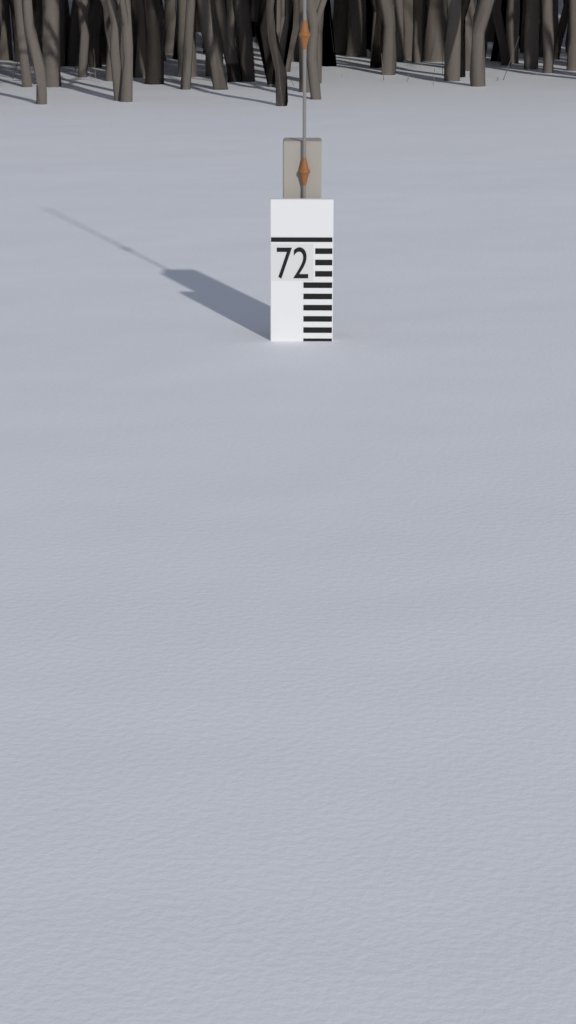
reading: 63 (no unit)
